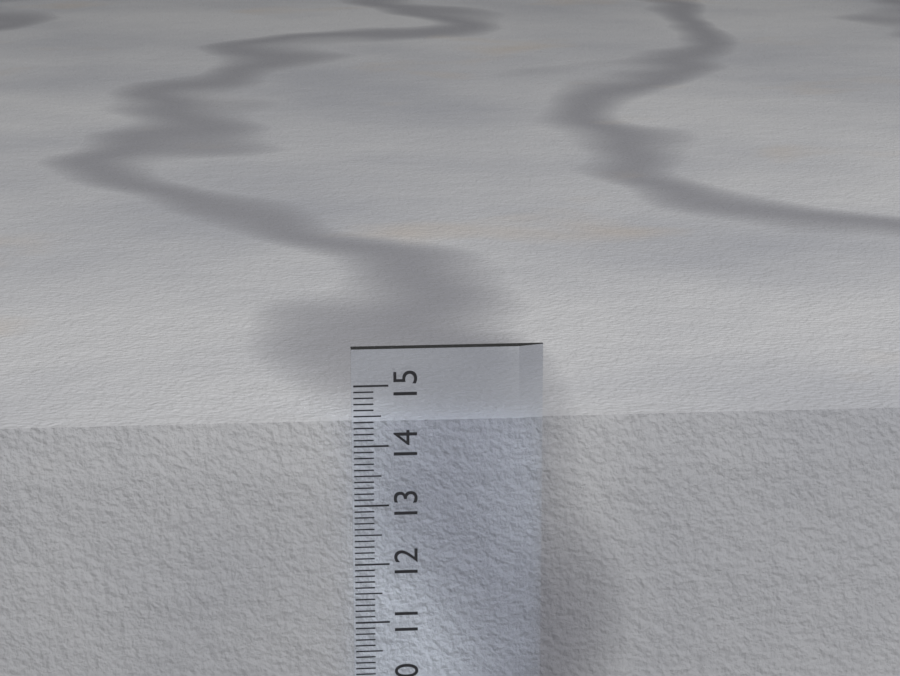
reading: 14.3 cm
